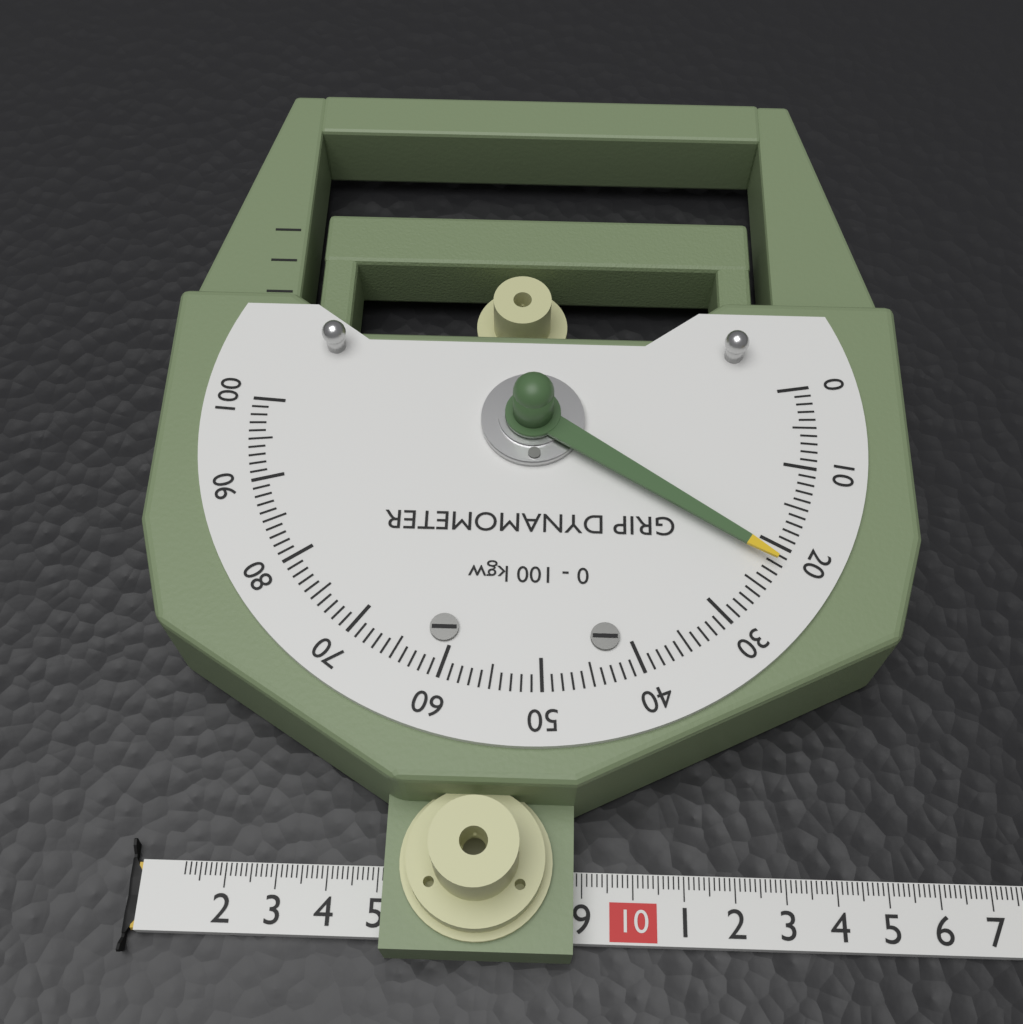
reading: 22 kgw
